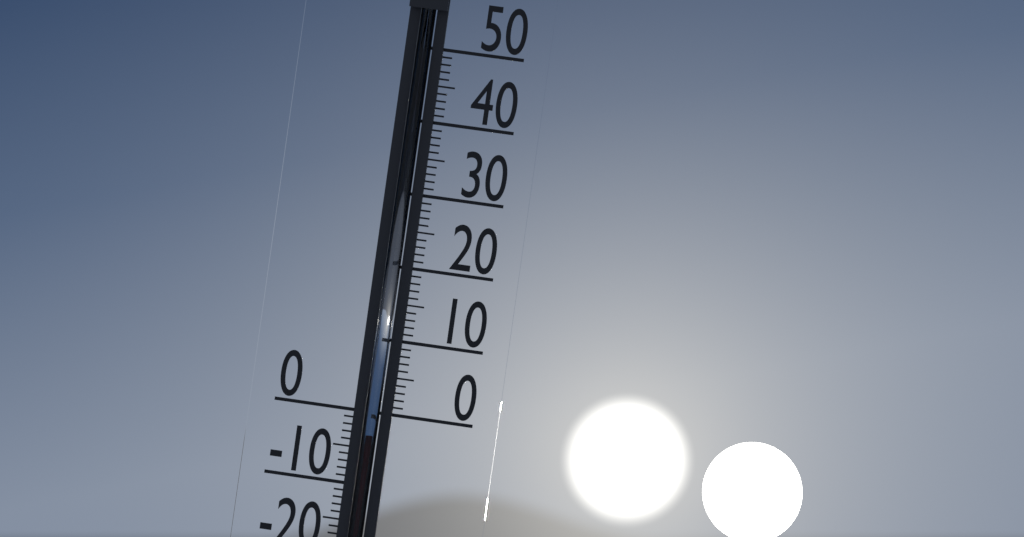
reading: -3 °C
